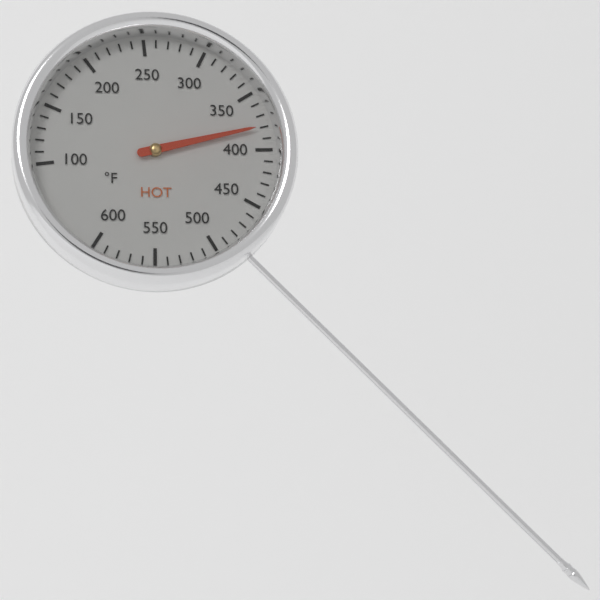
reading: 380 °F
